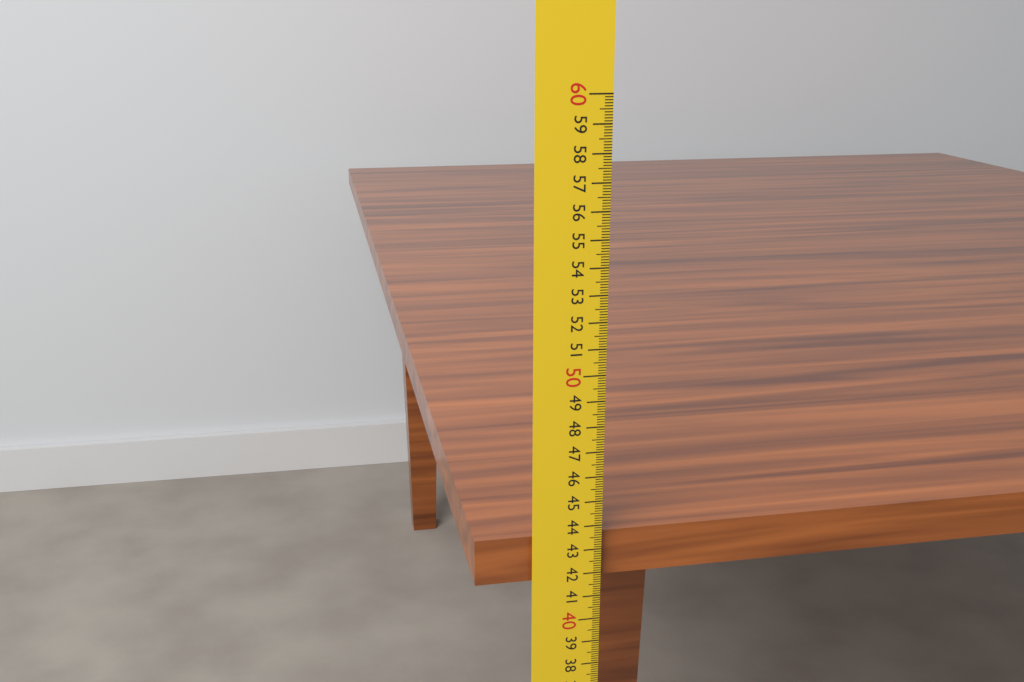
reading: 43.6 cm
